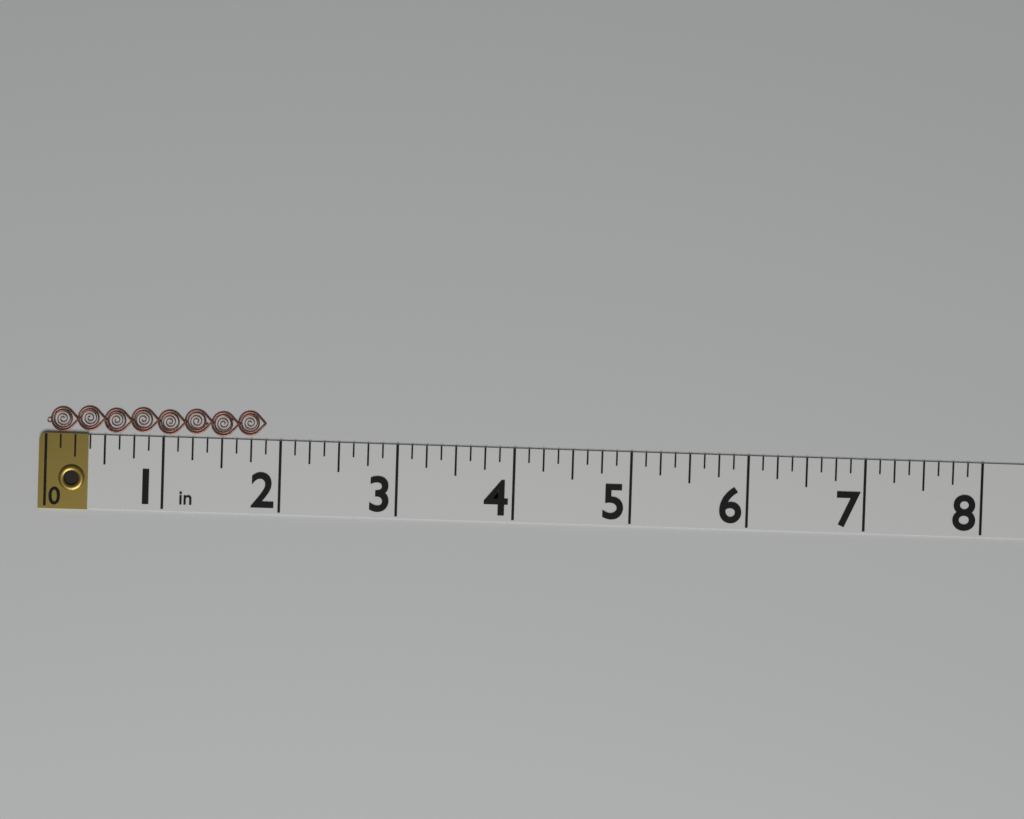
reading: 1.875 in
